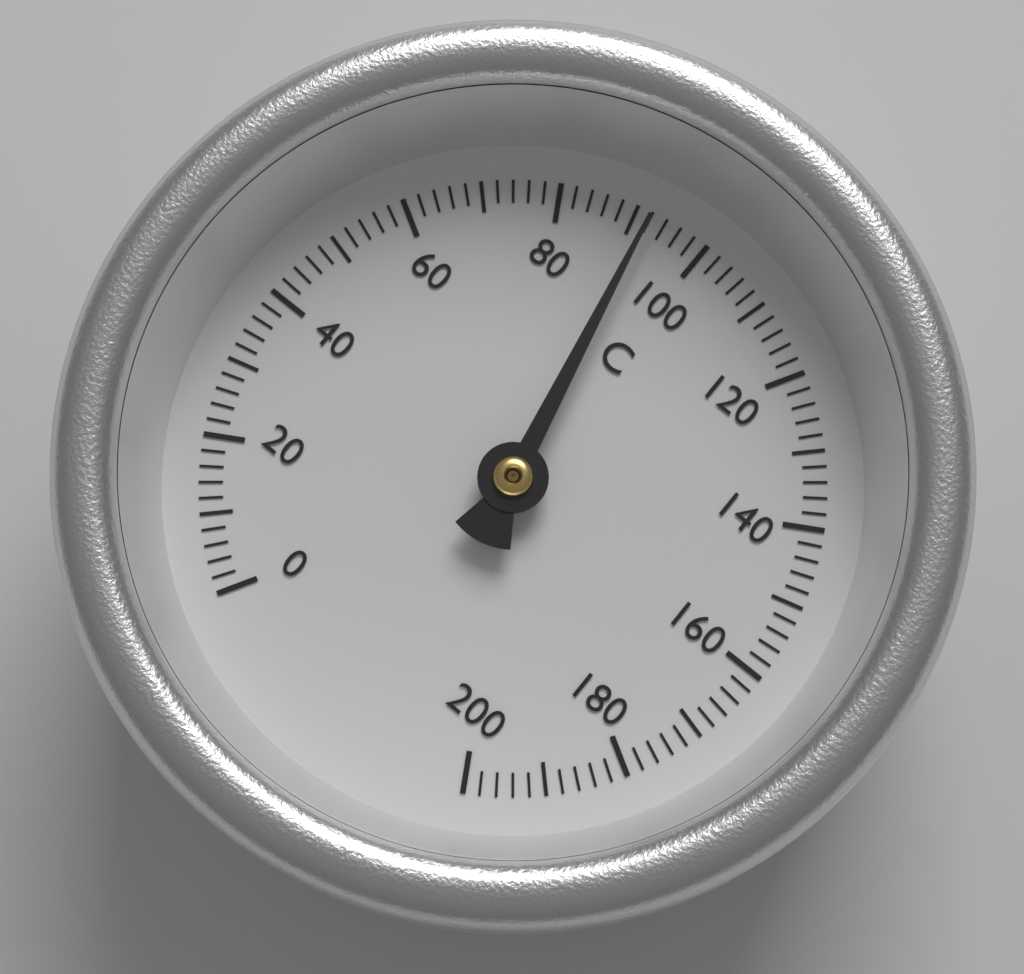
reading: 92 °C
